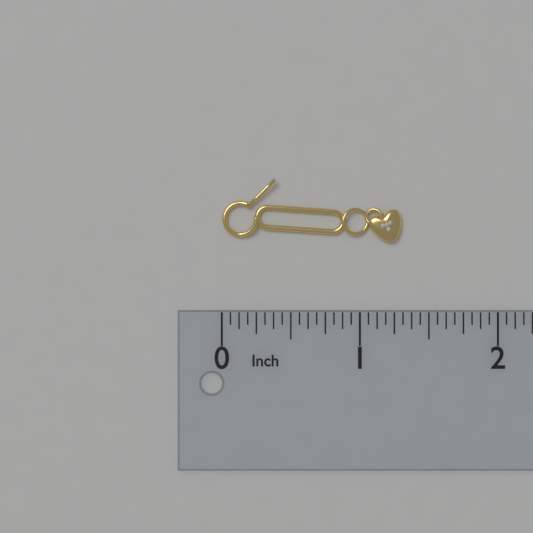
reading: 1.3000 in
